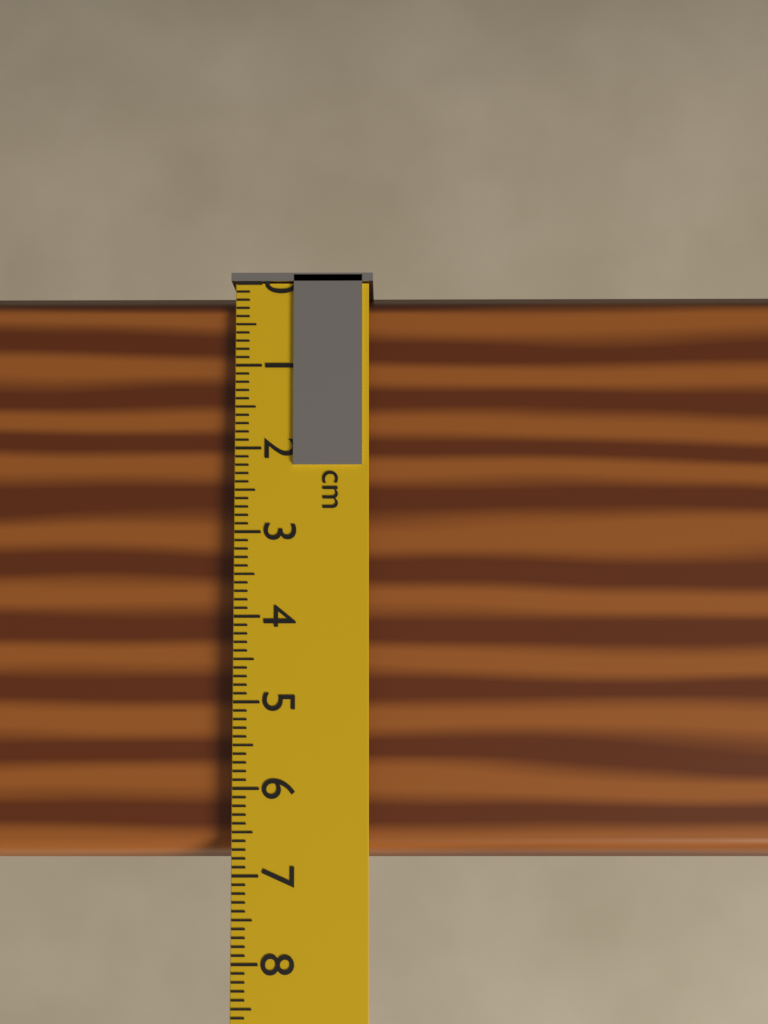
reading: 6.9 cm
